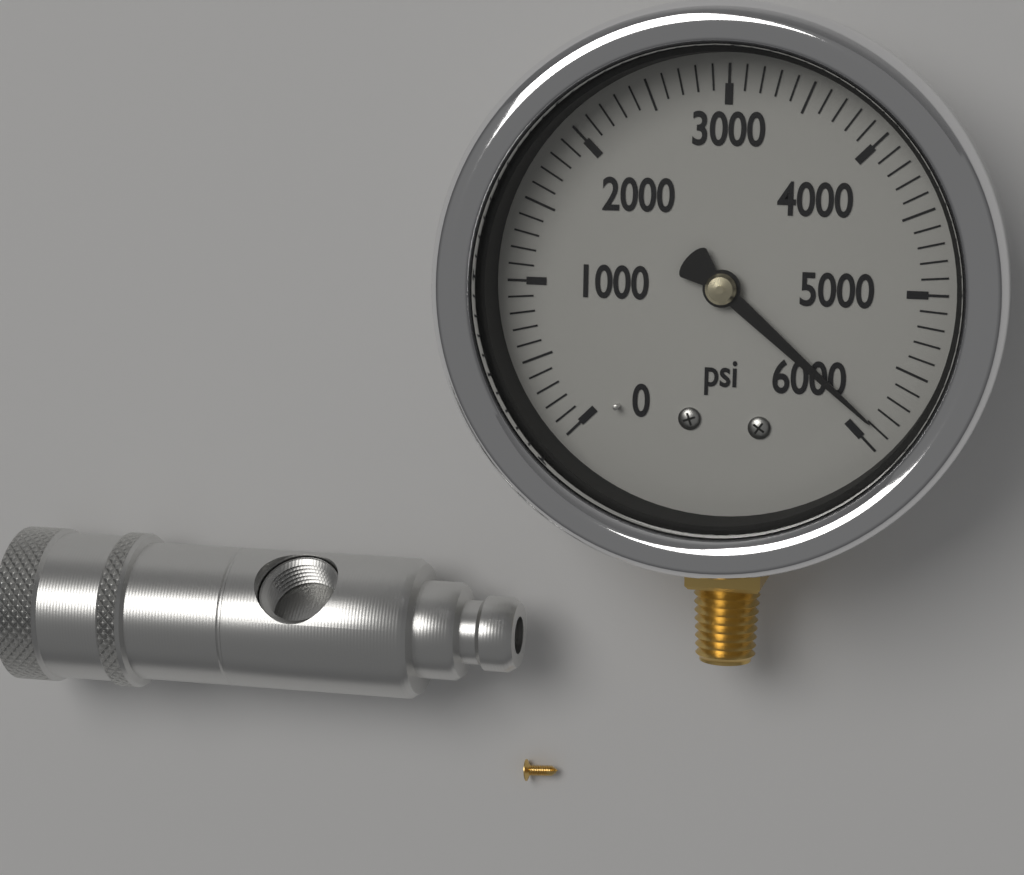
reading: 5900 psi
